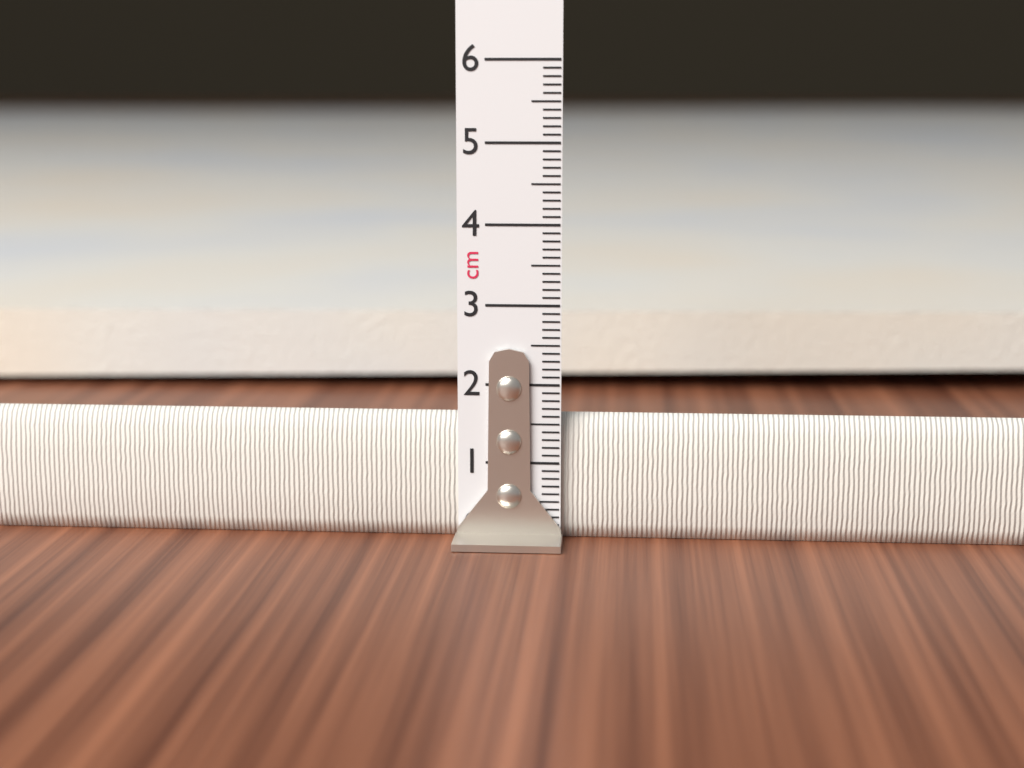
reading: 1.6 cm
